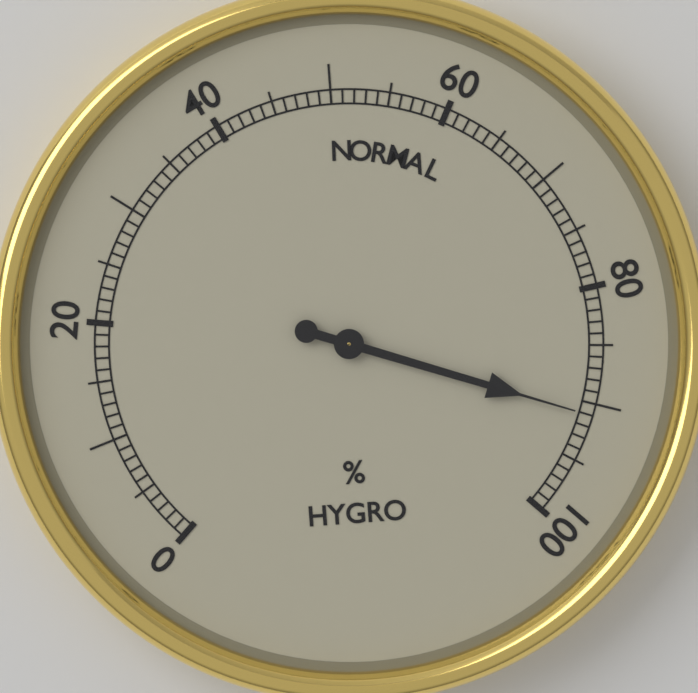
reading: 91 %
